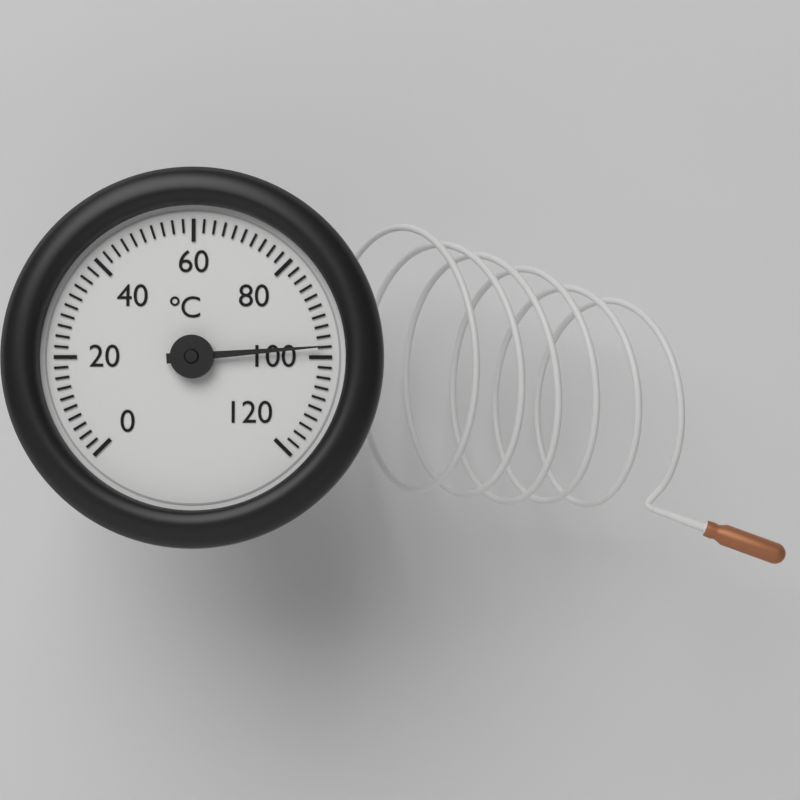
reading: 98 °C
